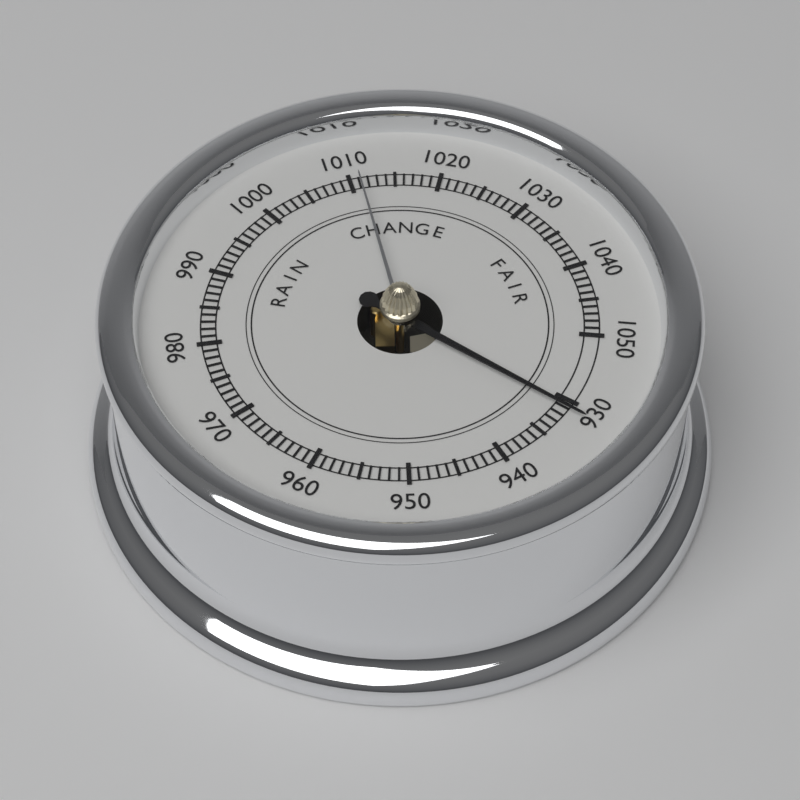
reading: 931 (no unit)
